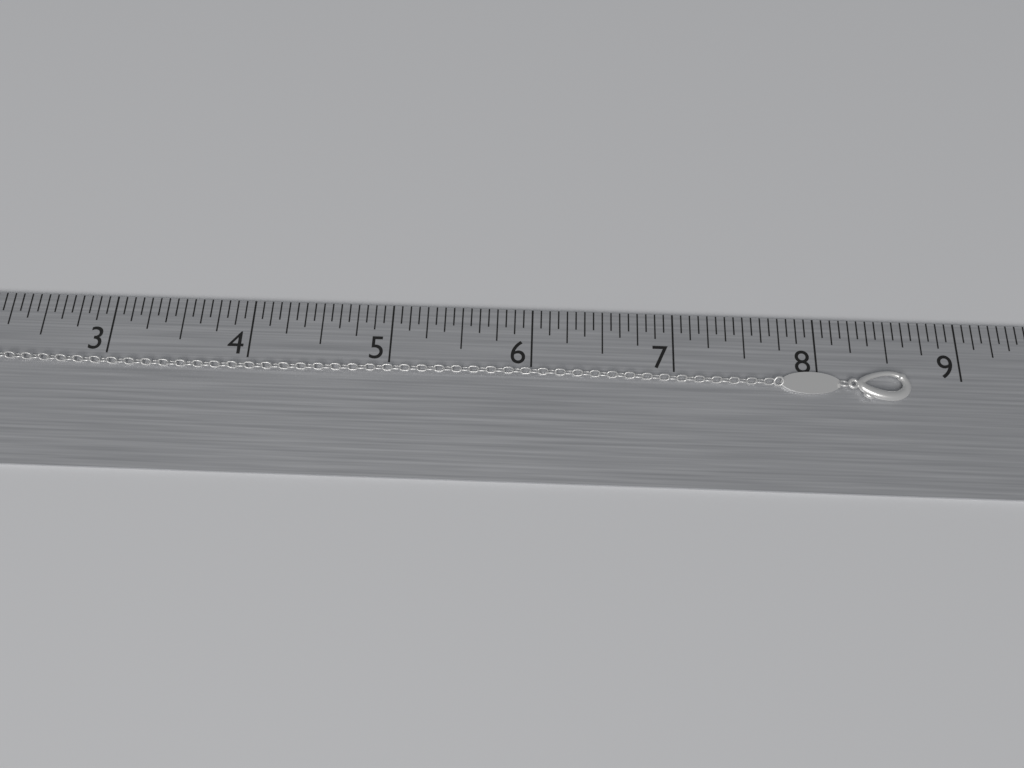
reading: 8.6250 in
